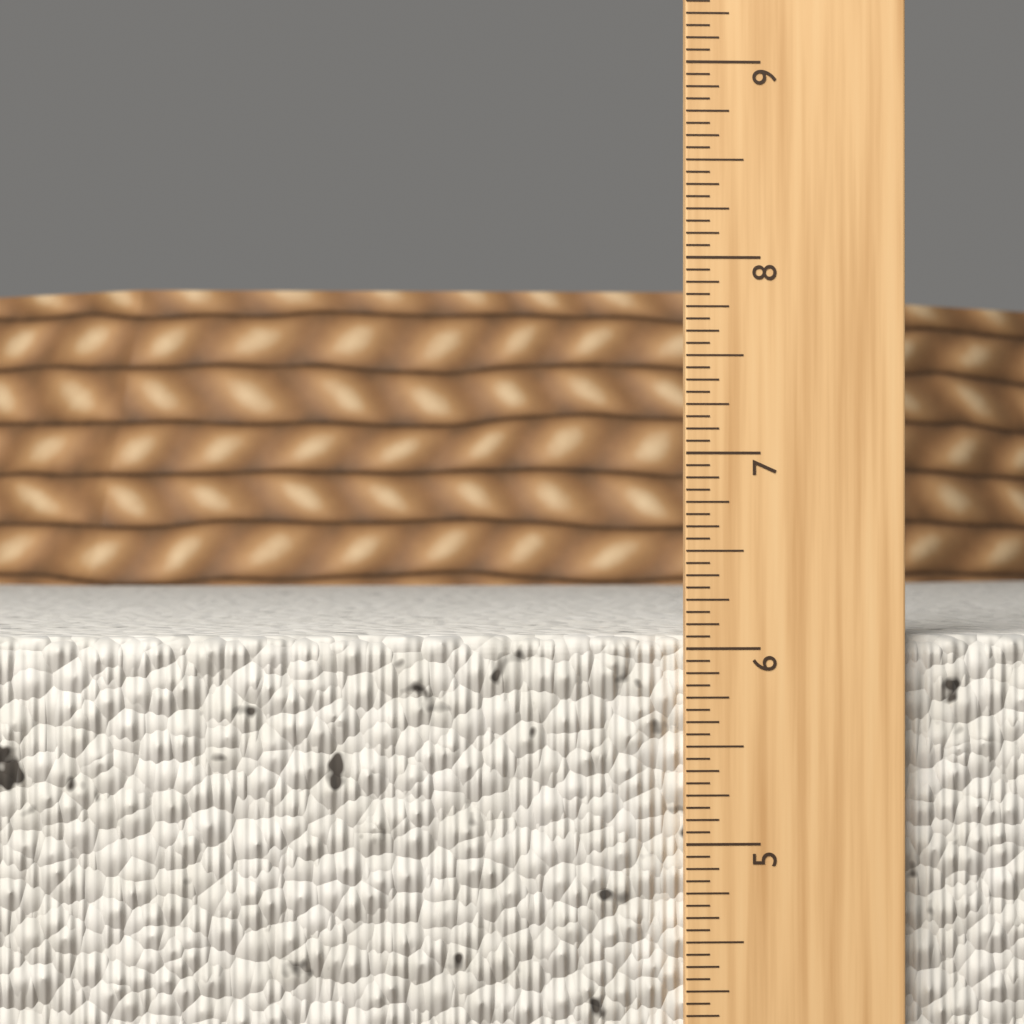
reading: 6.0625 in
